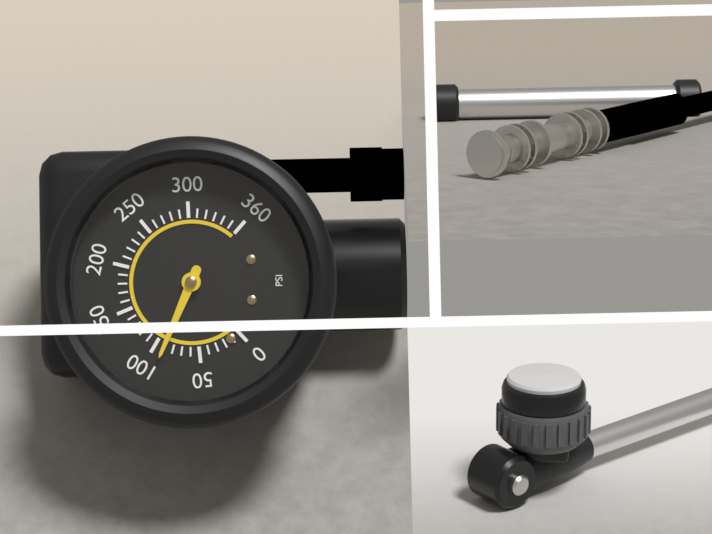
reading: 90 psi
